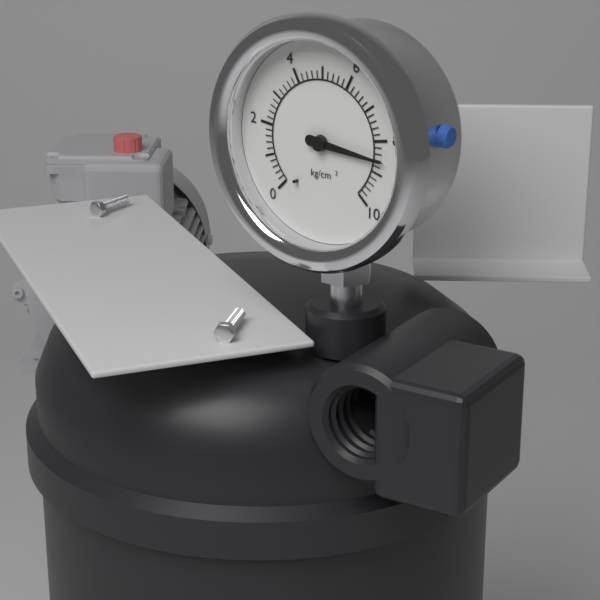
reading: 8.6 kg/cm²
